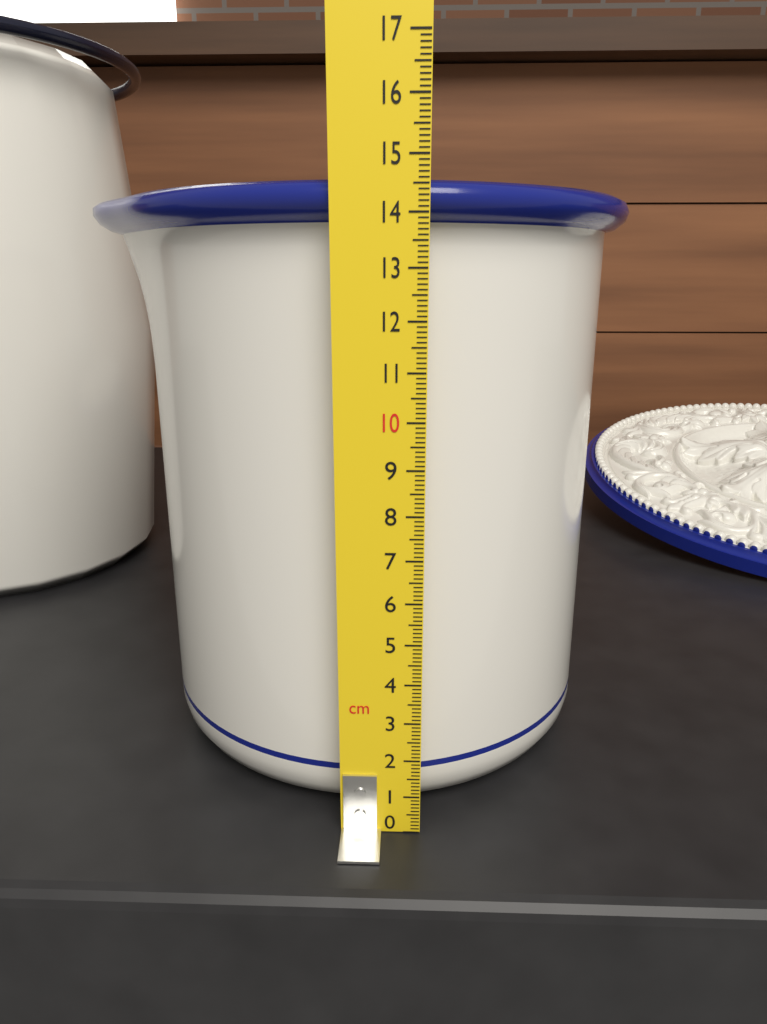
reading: 14.6 cm
